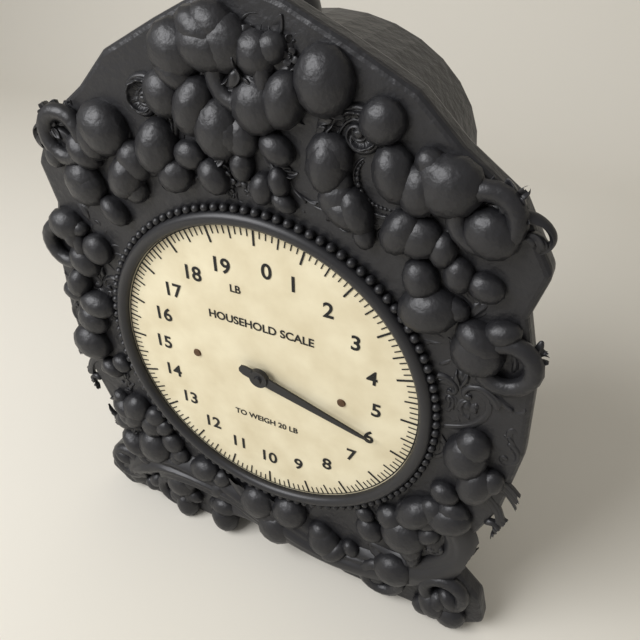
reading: 5.875 lb
